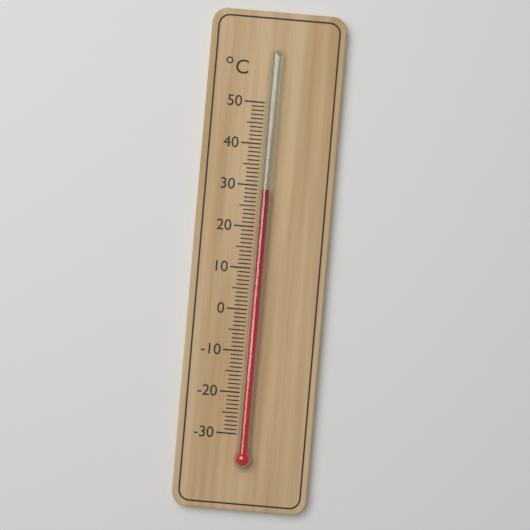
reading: 29 °C
